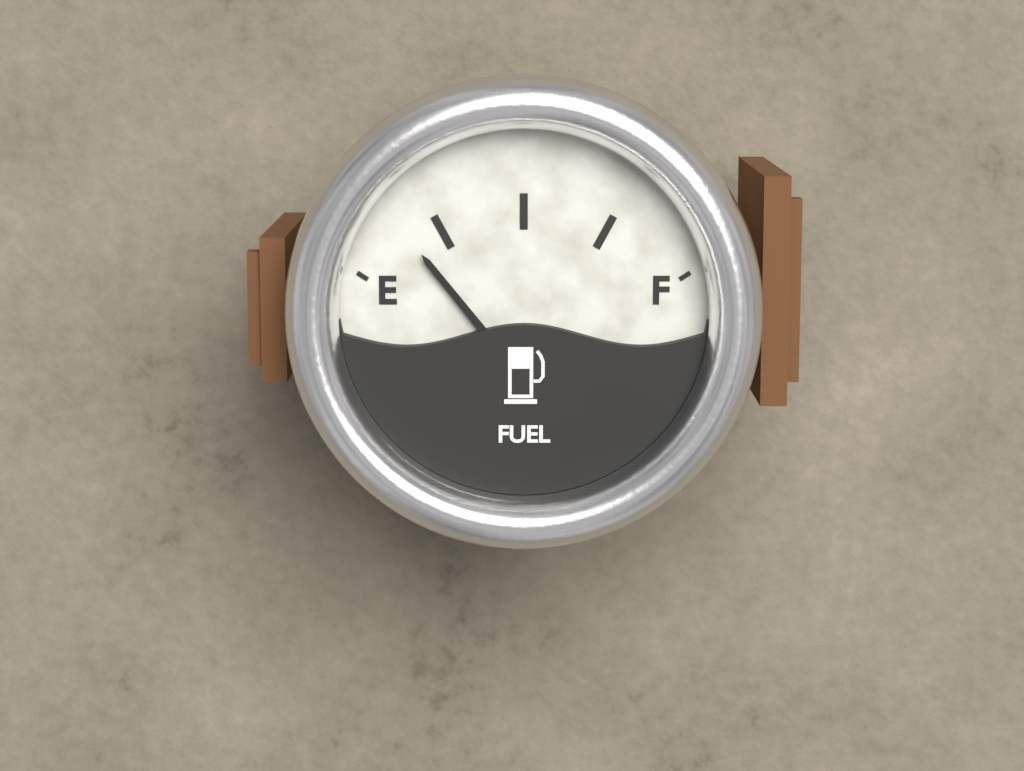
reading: 0.16 (no unit)
